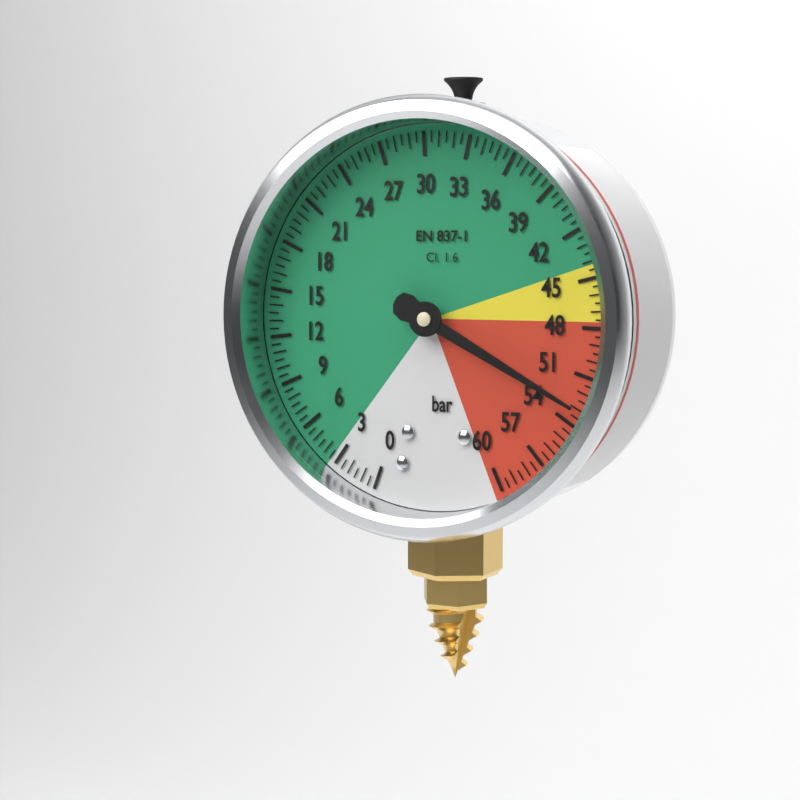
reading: 53.0 bar
